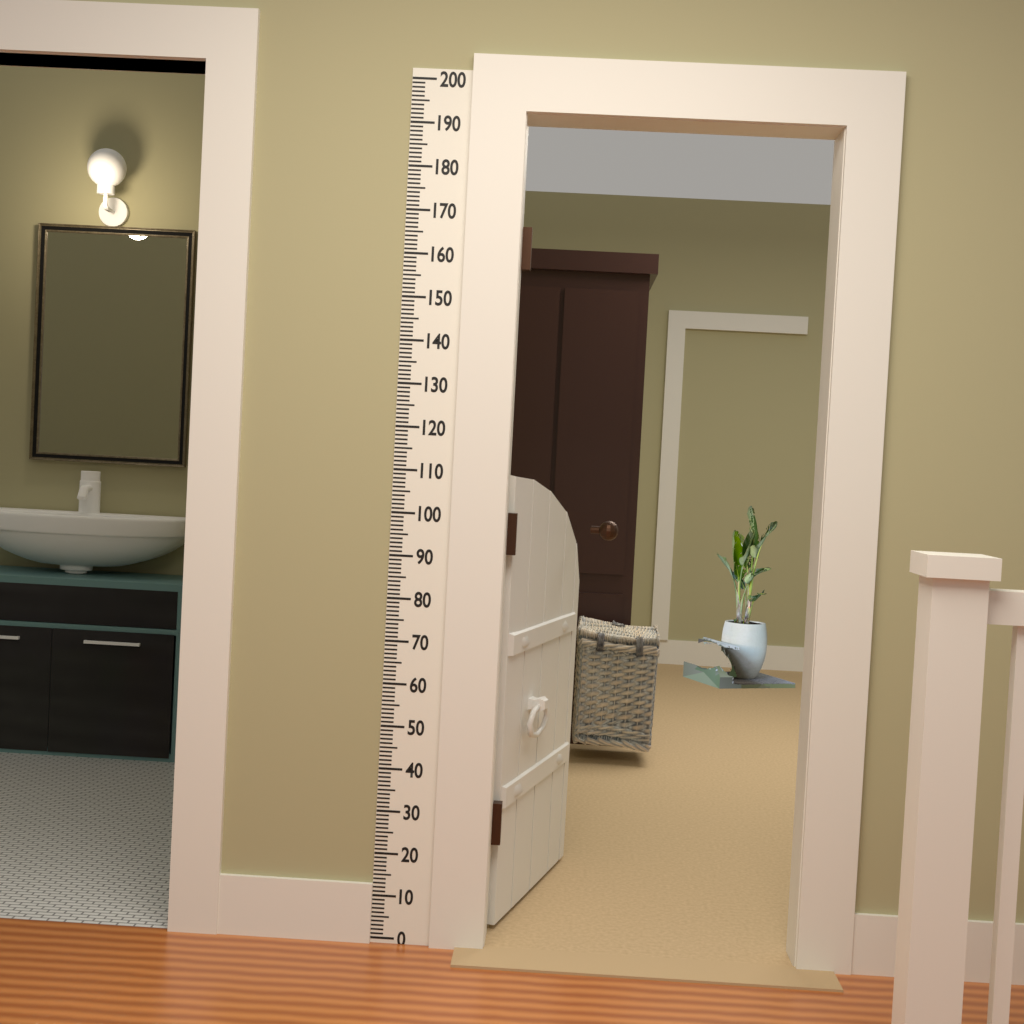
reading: 110 (no unit)
